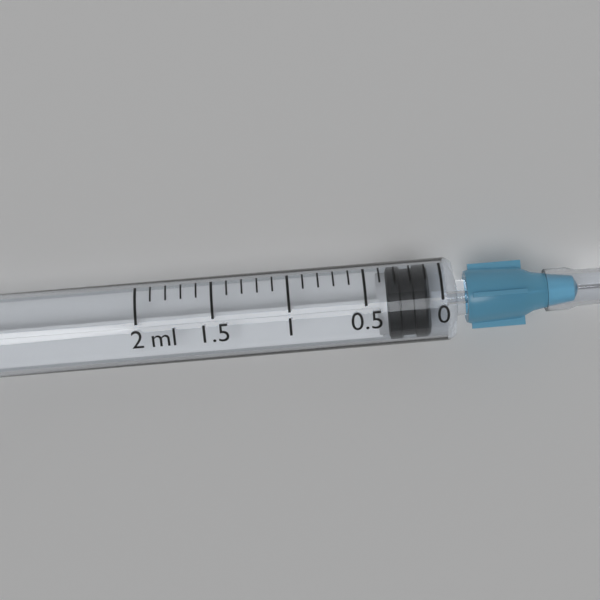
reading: 0.1 ml
